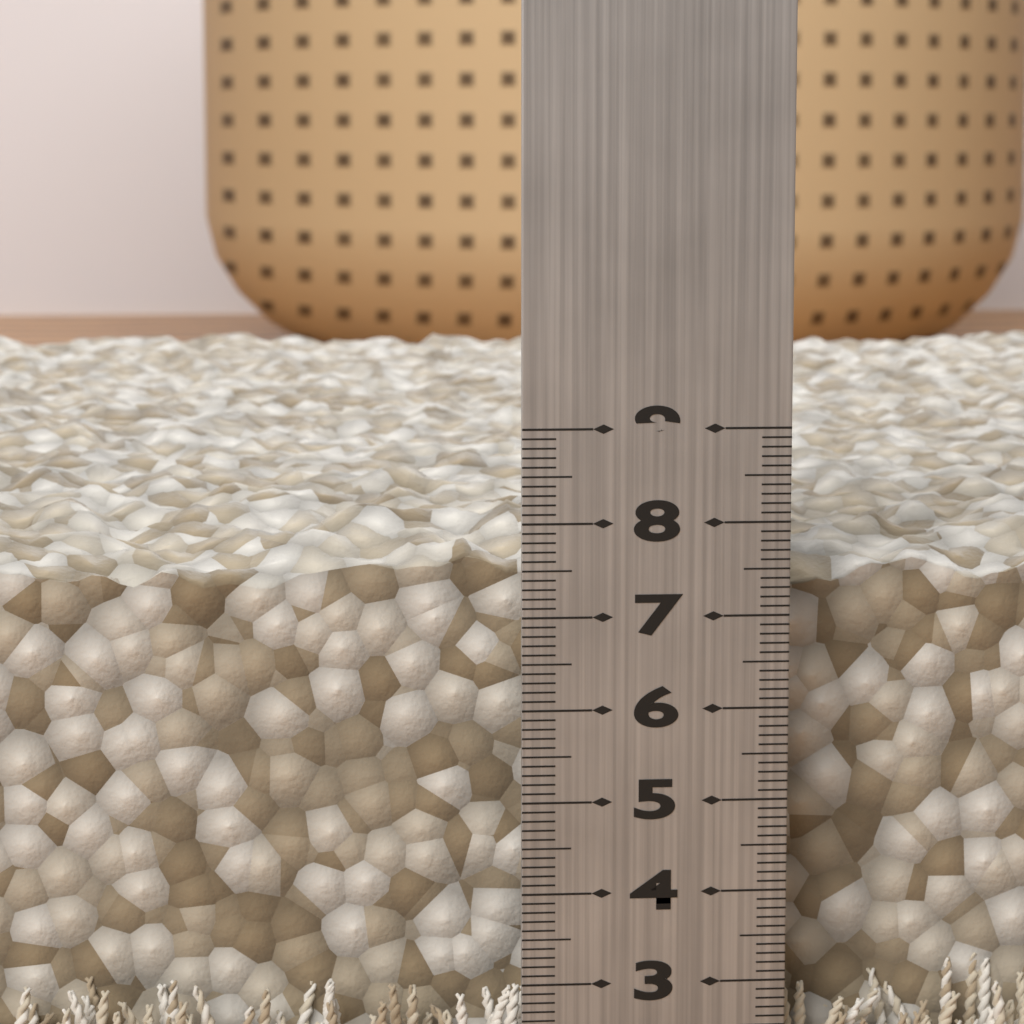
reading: 8.0 cm
